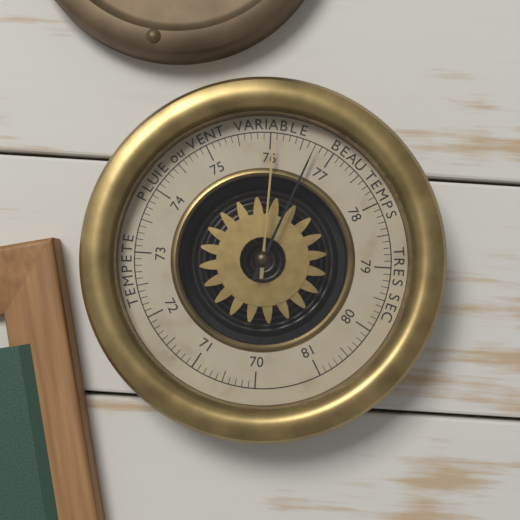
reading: 76.7 (no unit)
